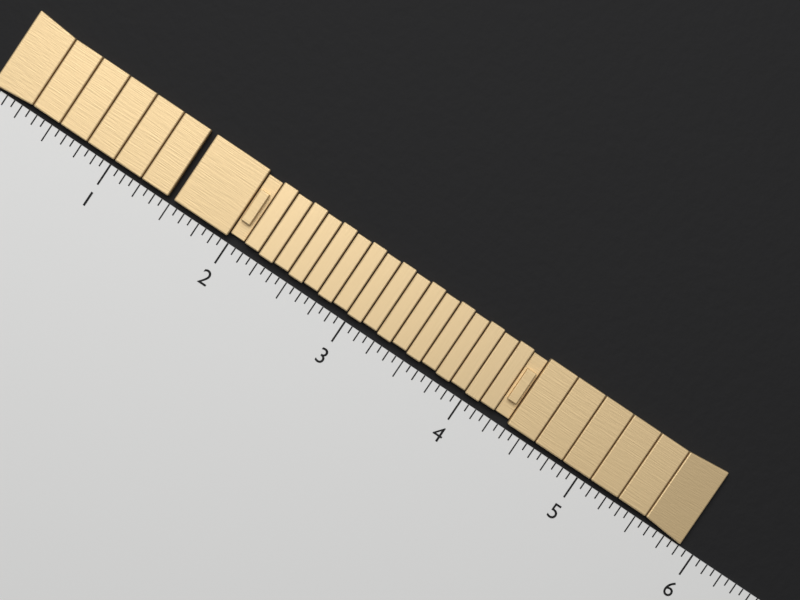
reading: 5.8750 (no unit)
